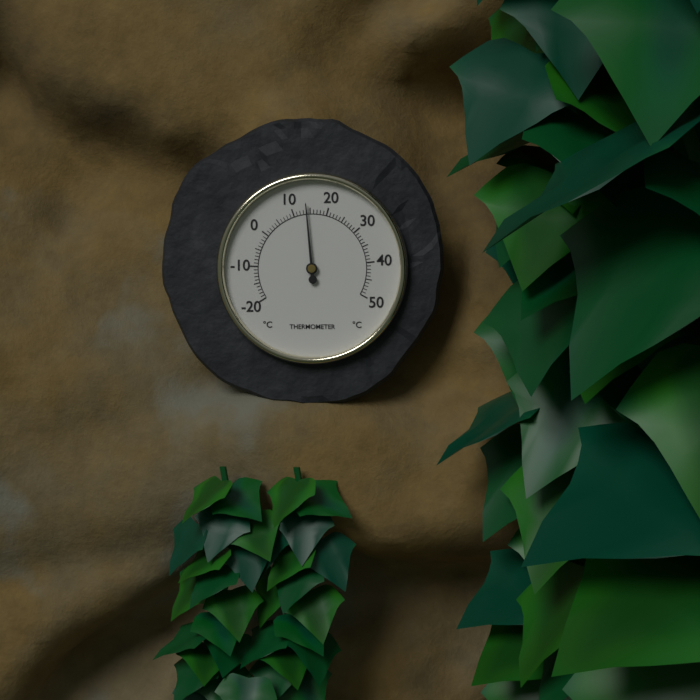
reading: 14 °C
